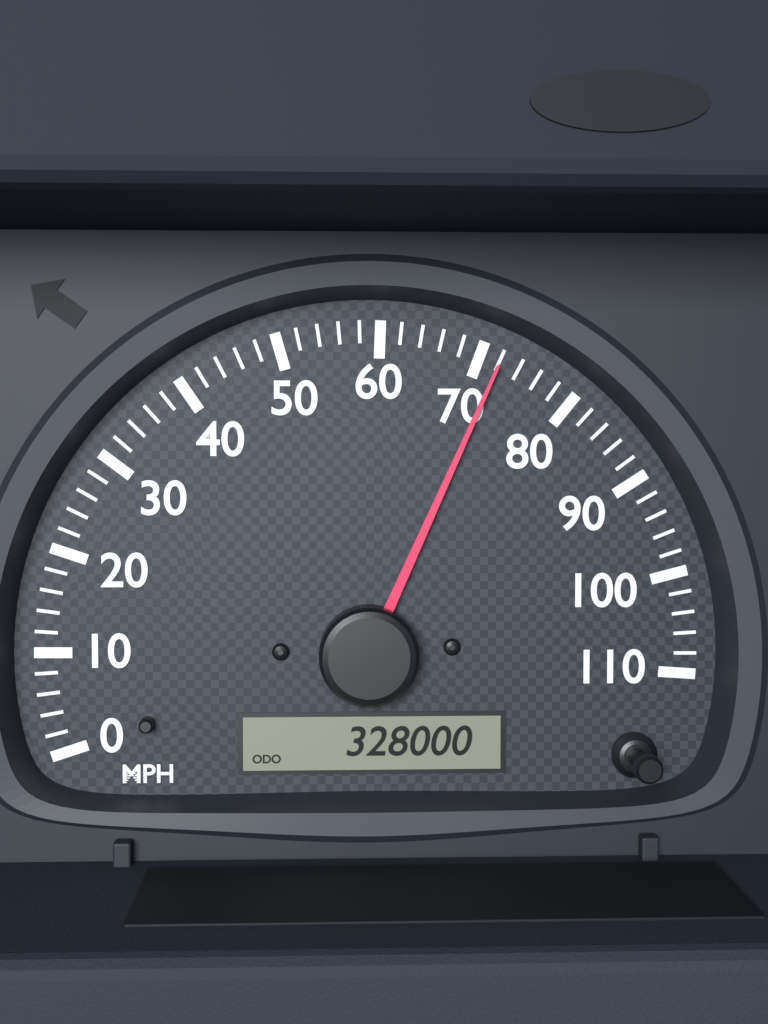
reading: 72 MPH
